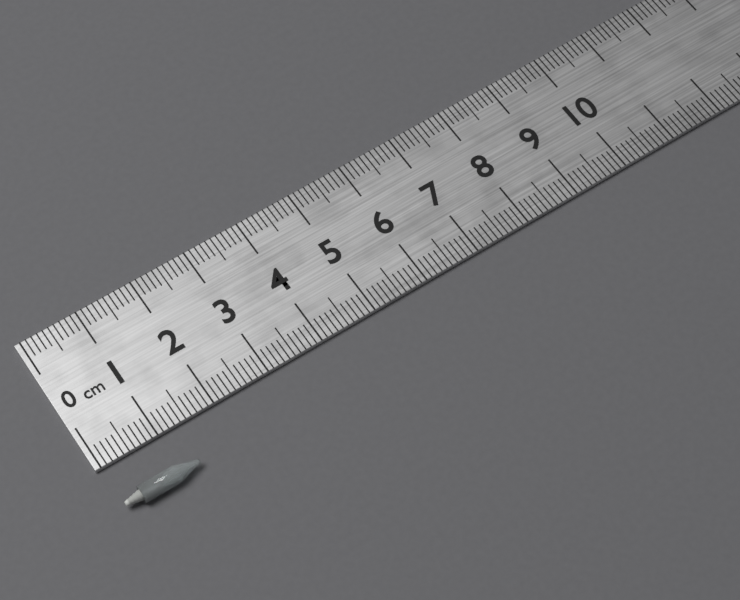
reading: 1.3 cm
